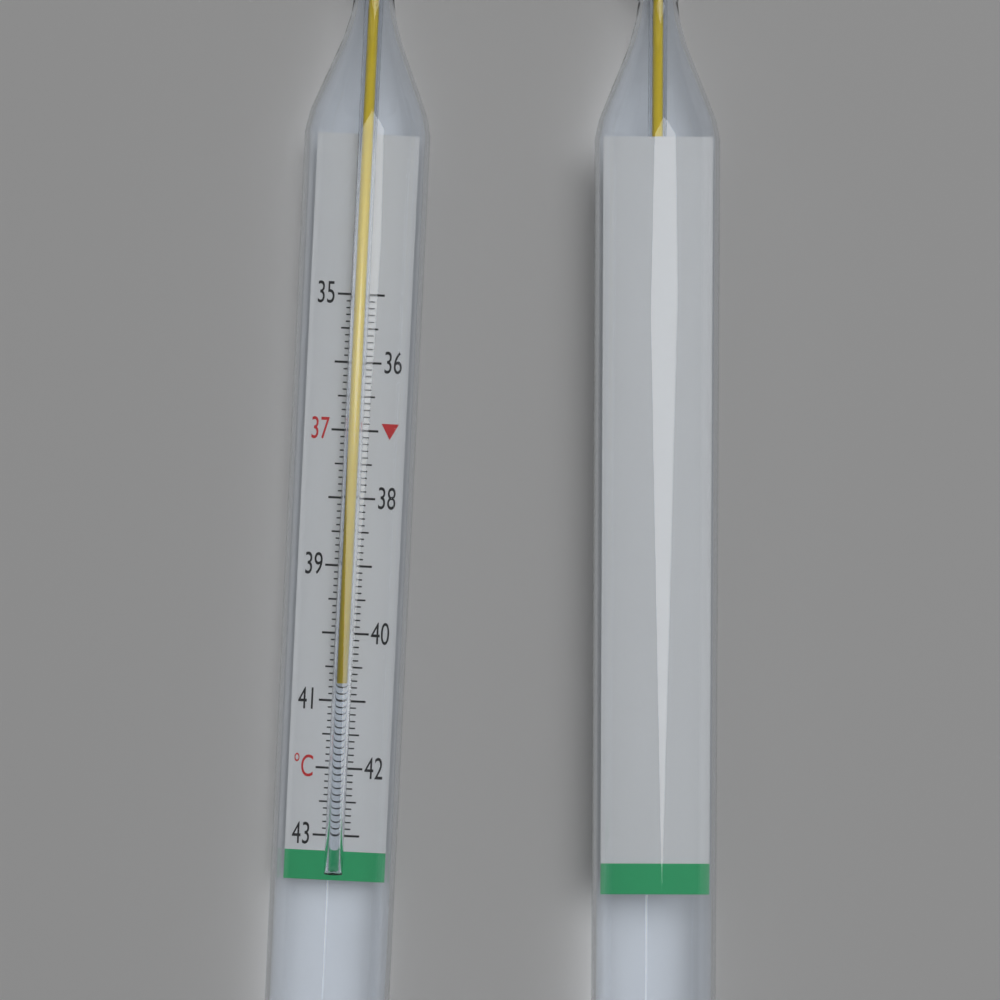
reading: 40.7 °C
